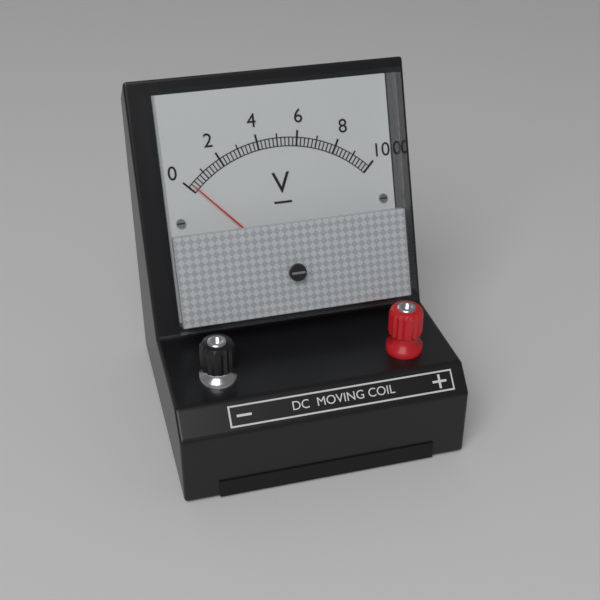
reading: 0.2 V
